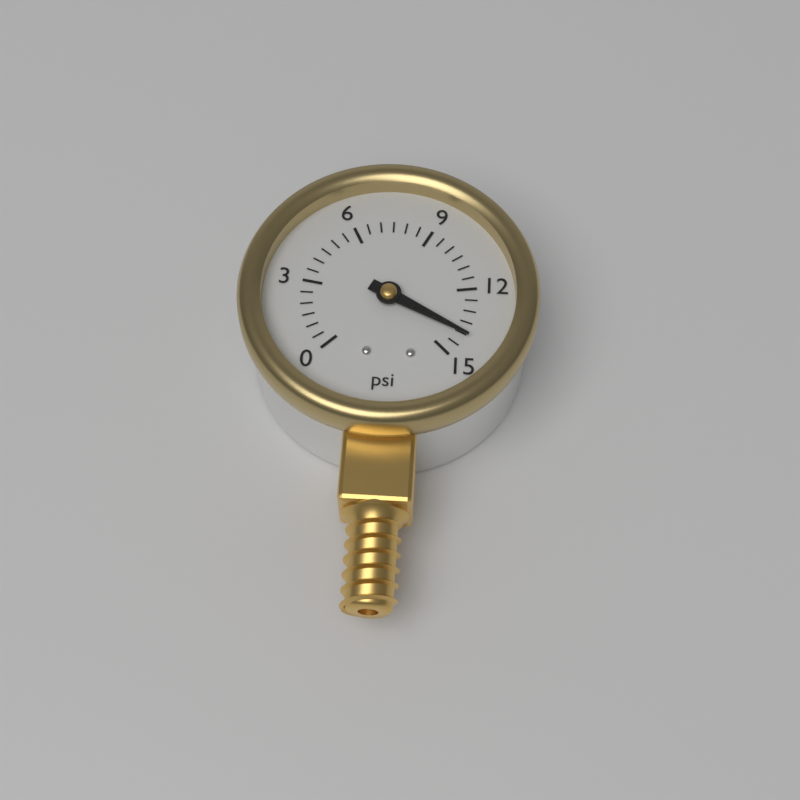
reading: 14.0 psi
